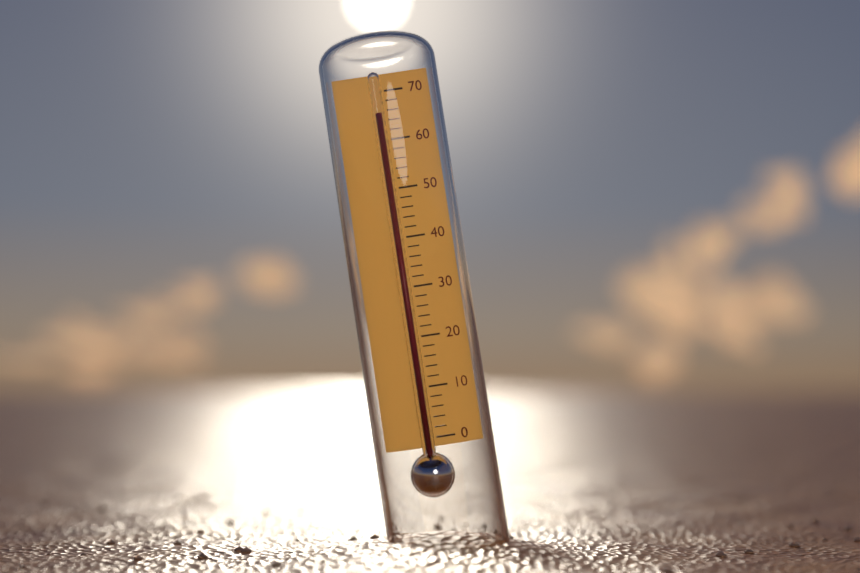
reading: 65 (no unit)
